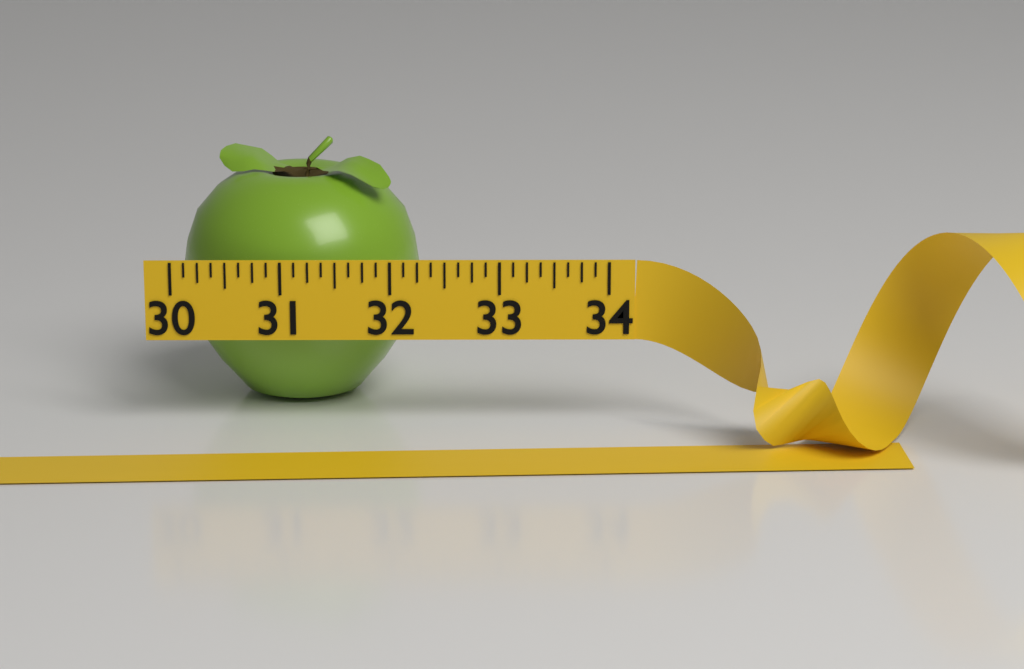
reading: 32.250 (no unit)
